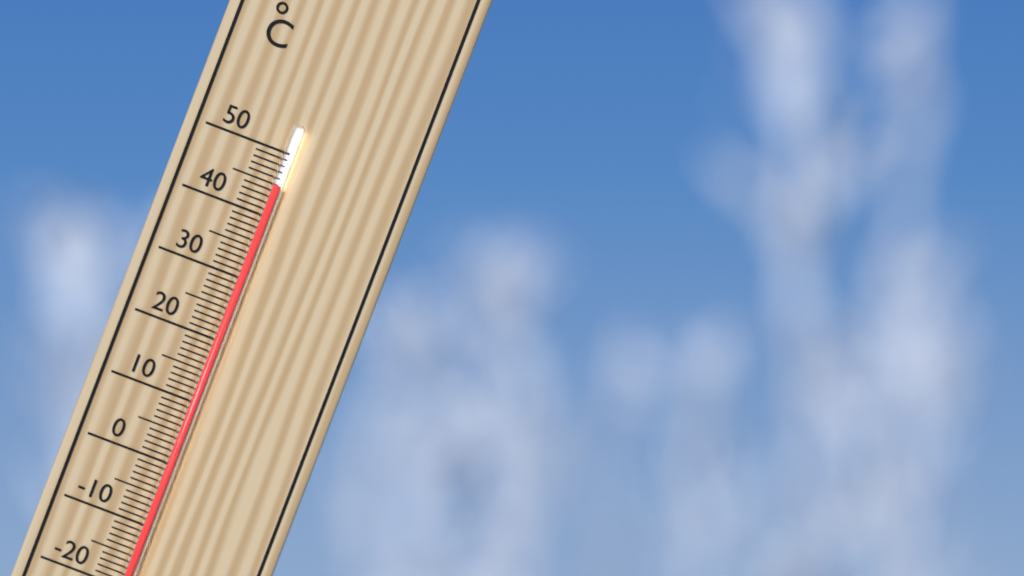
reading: 45 °C
